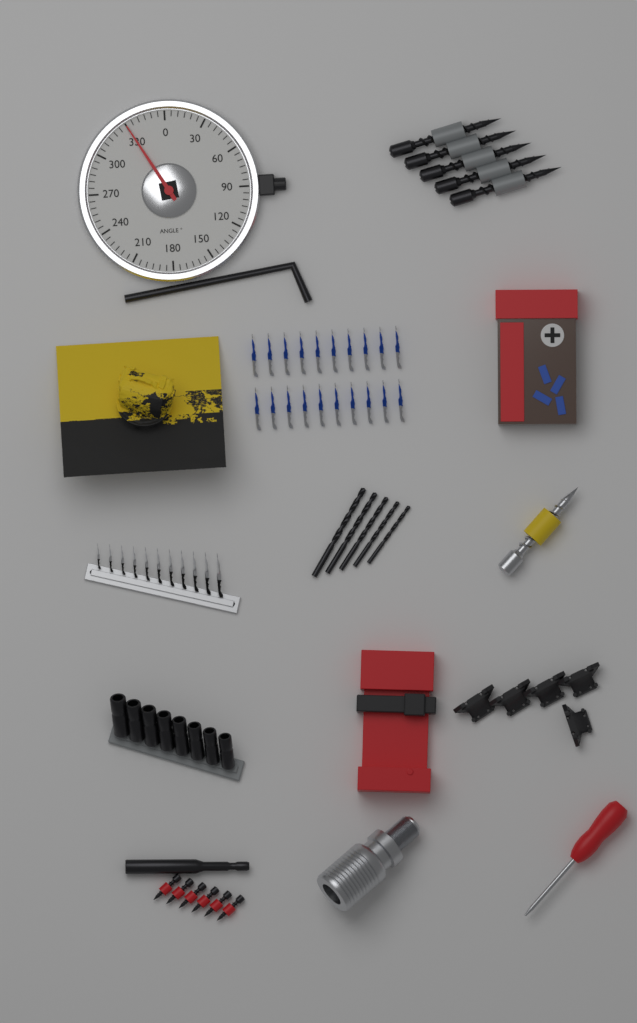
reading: 330 °
